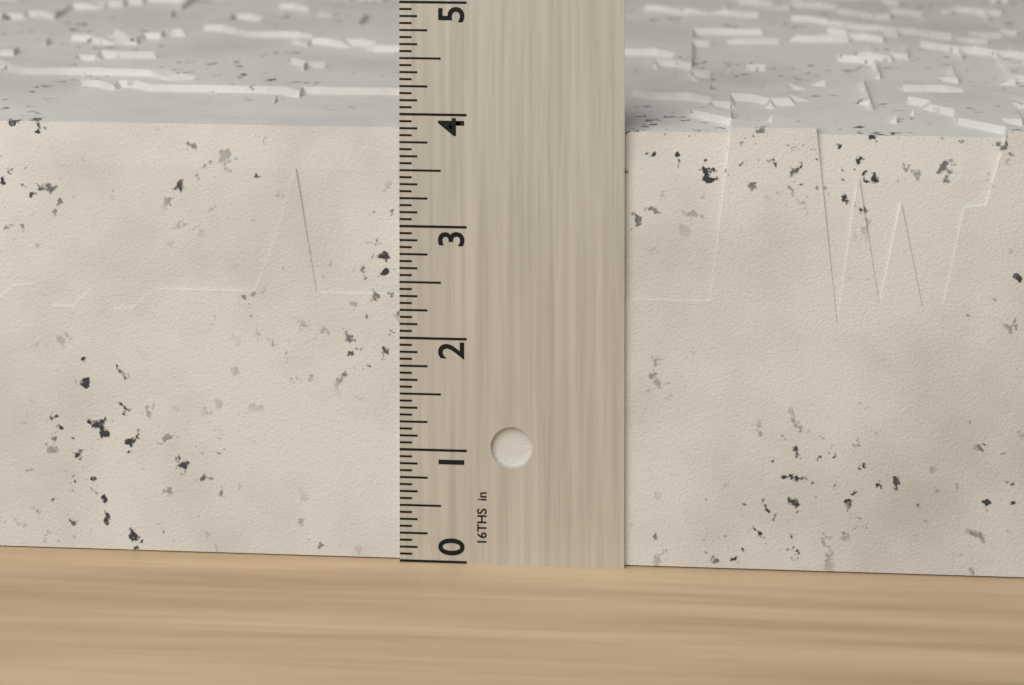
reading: 3.9375 in
